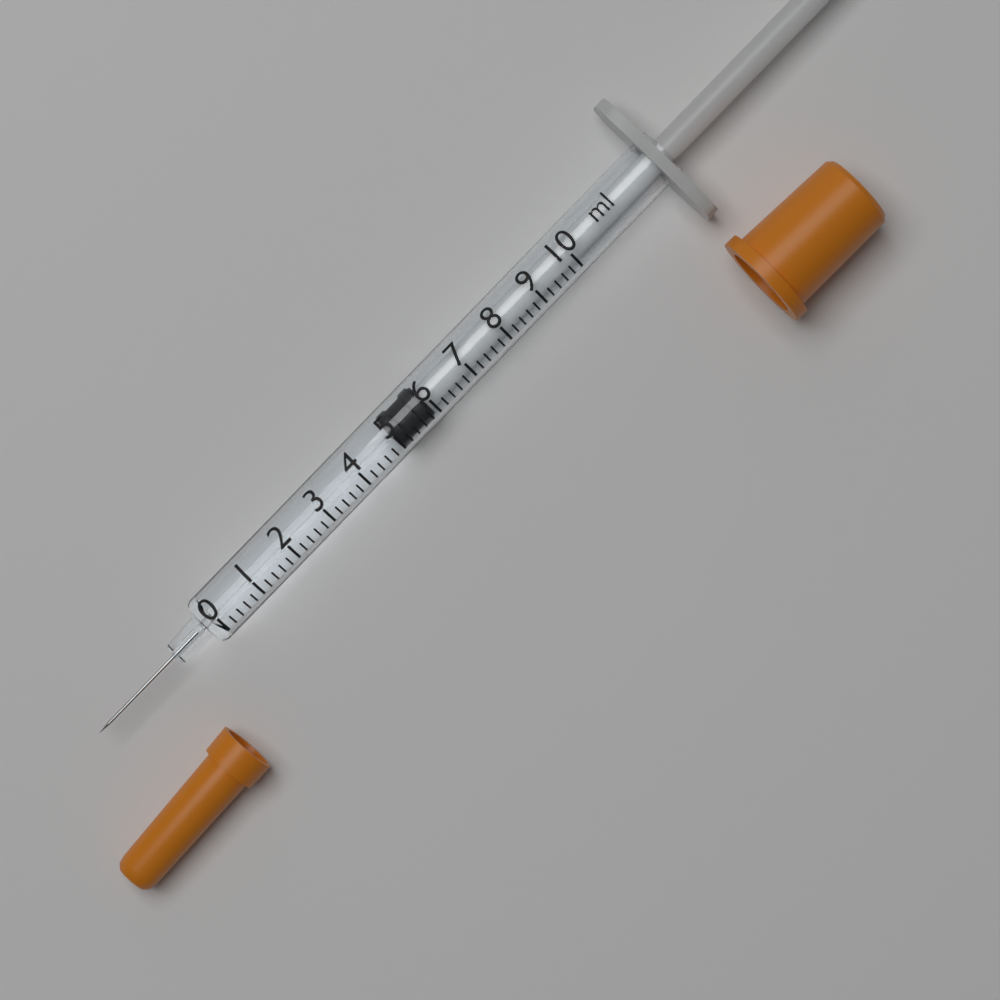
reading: 5.0 ml
